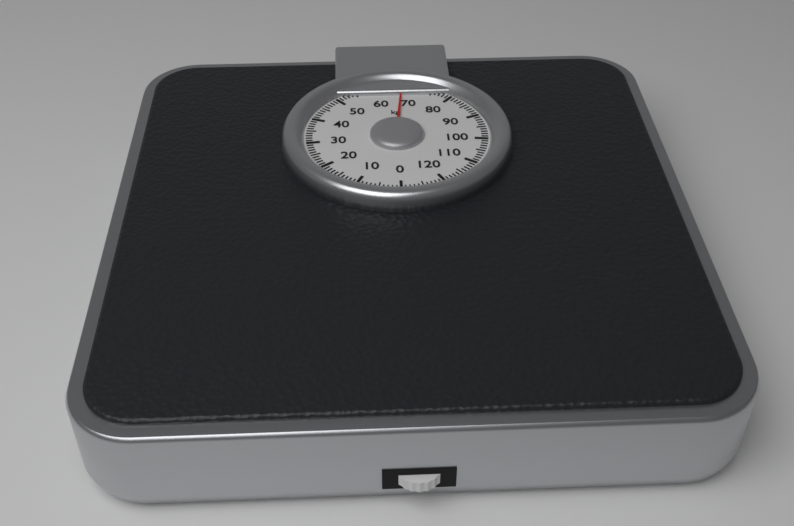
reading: 67 kg
